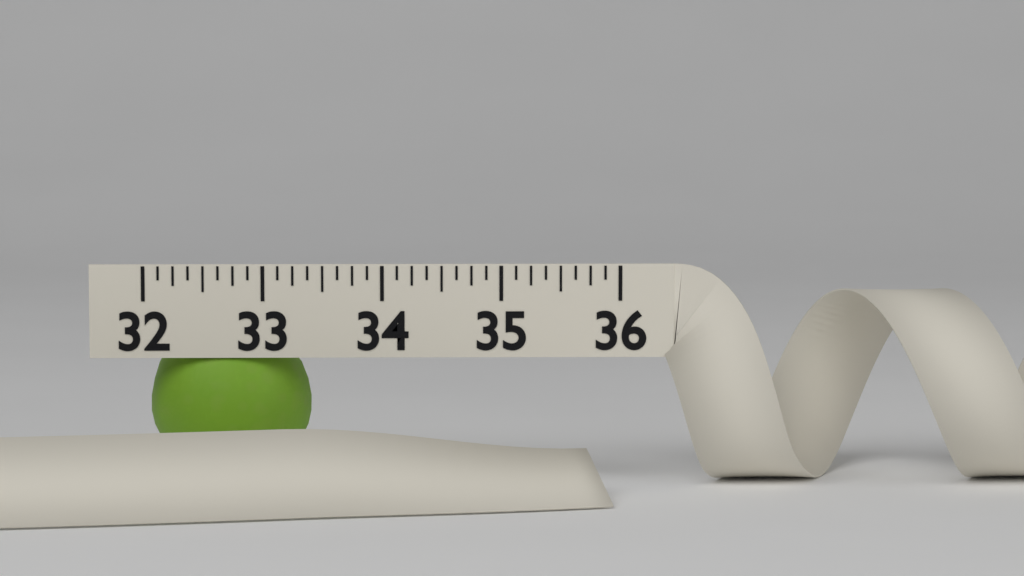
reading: 33.375 (no unit)
